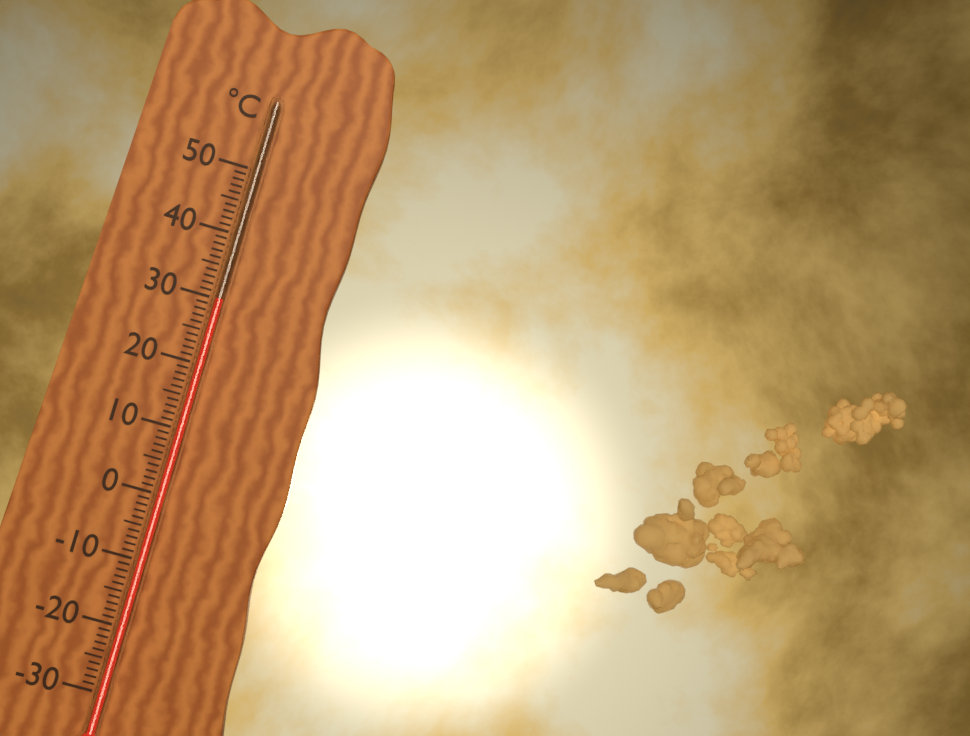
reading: 30 °C
